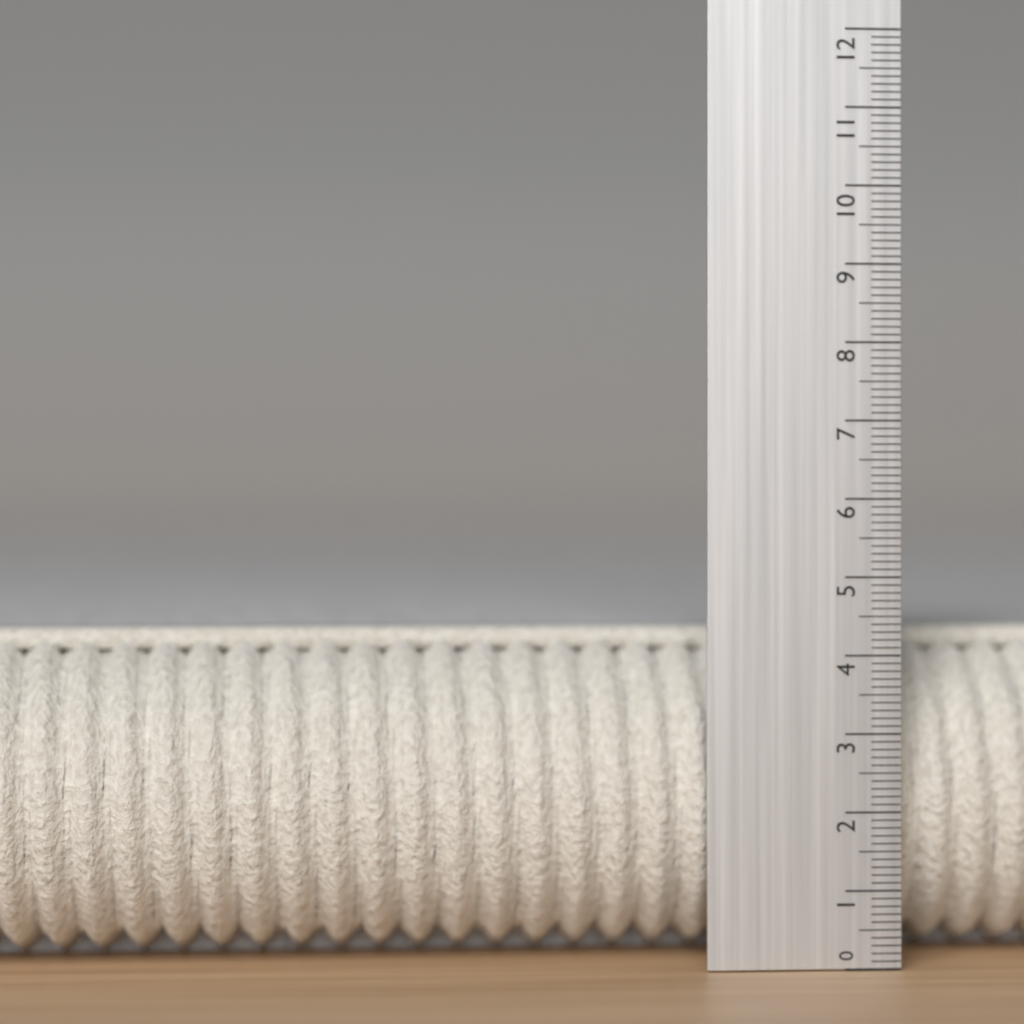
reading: 4.3 (no unit)
